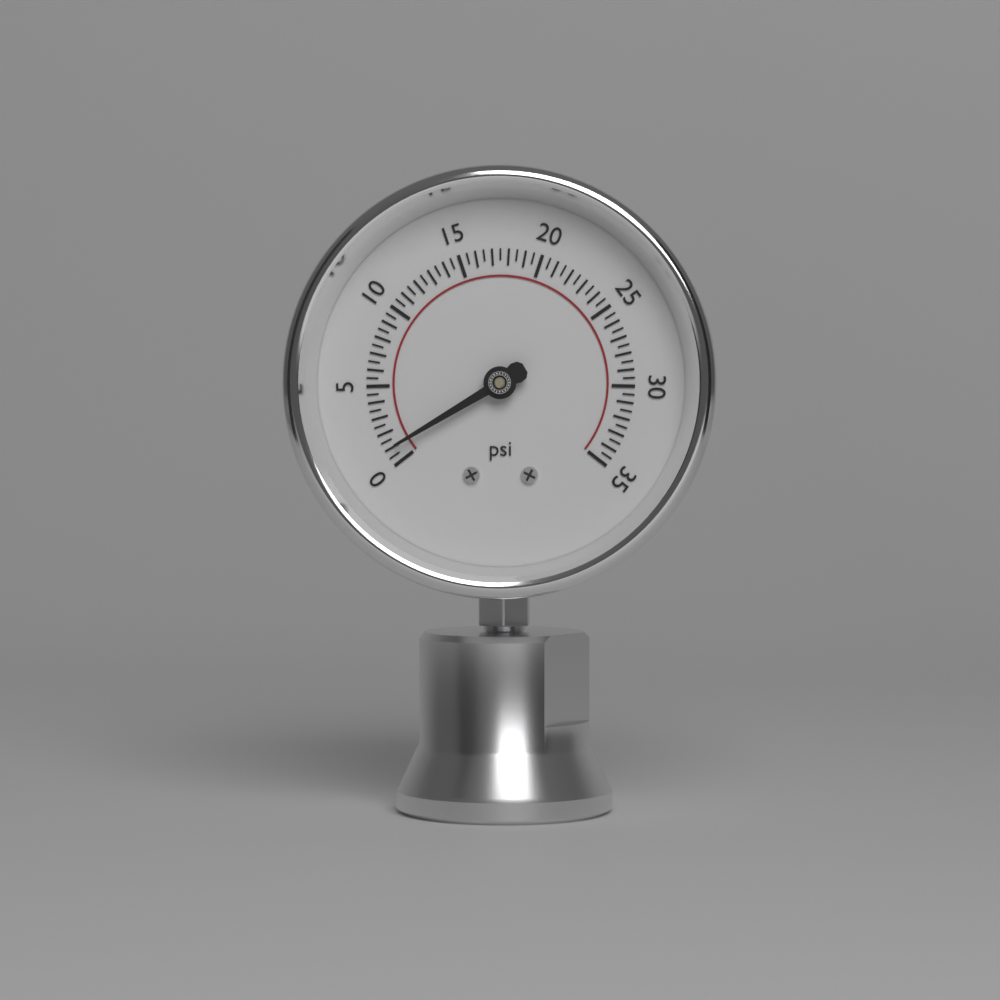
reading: 1.0 psi
